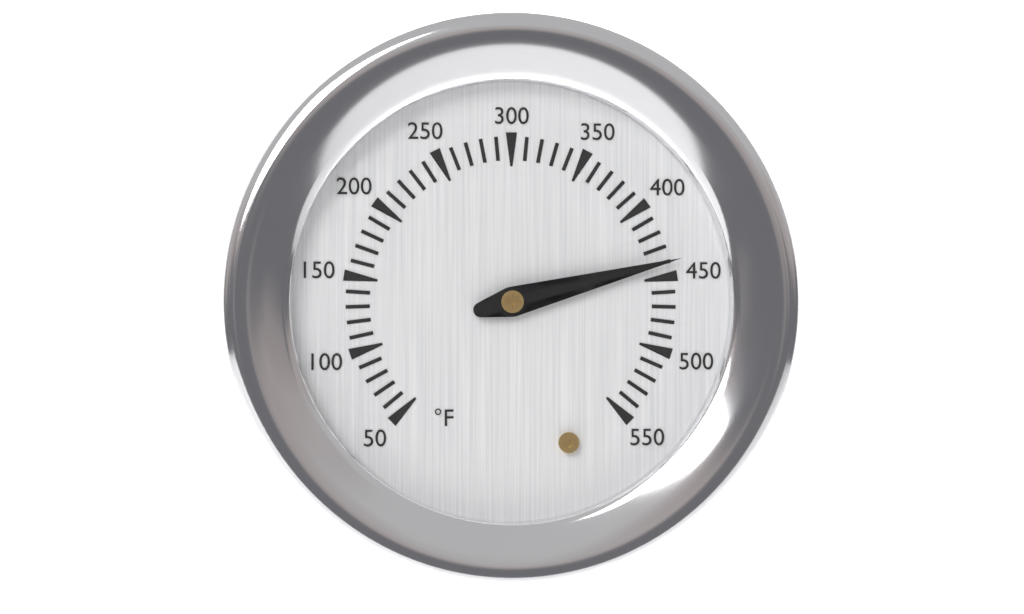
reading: 440 °F
